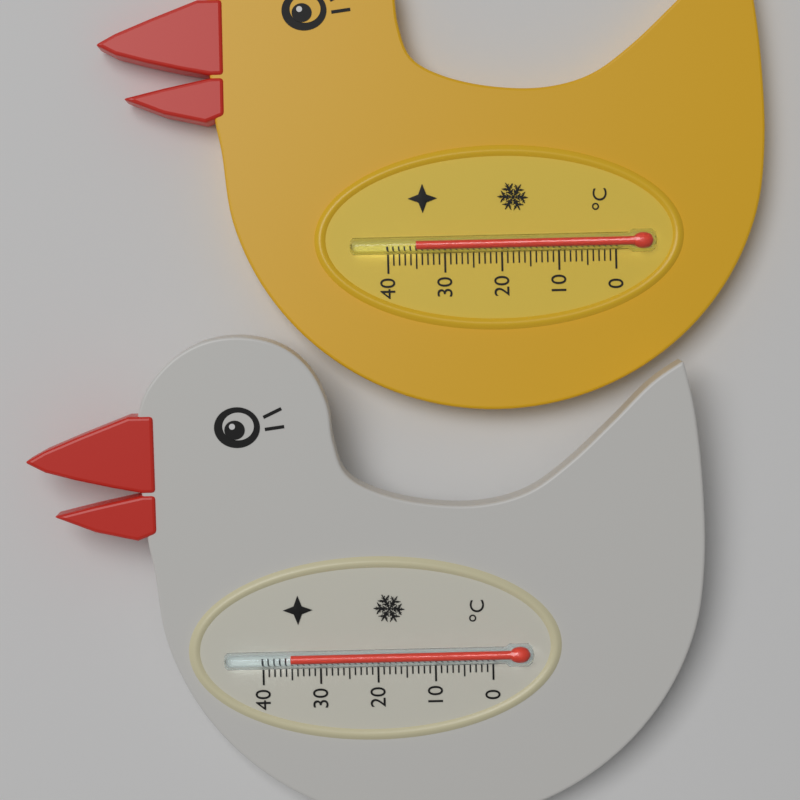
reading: 35 °C
